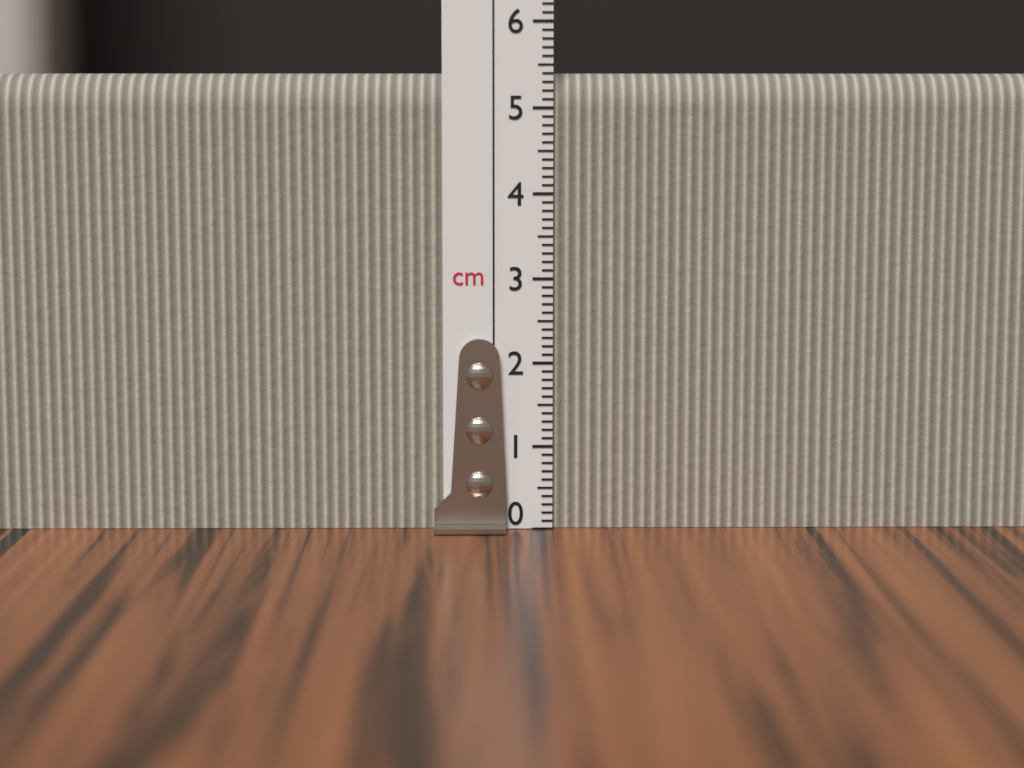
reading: 5.4 cm
